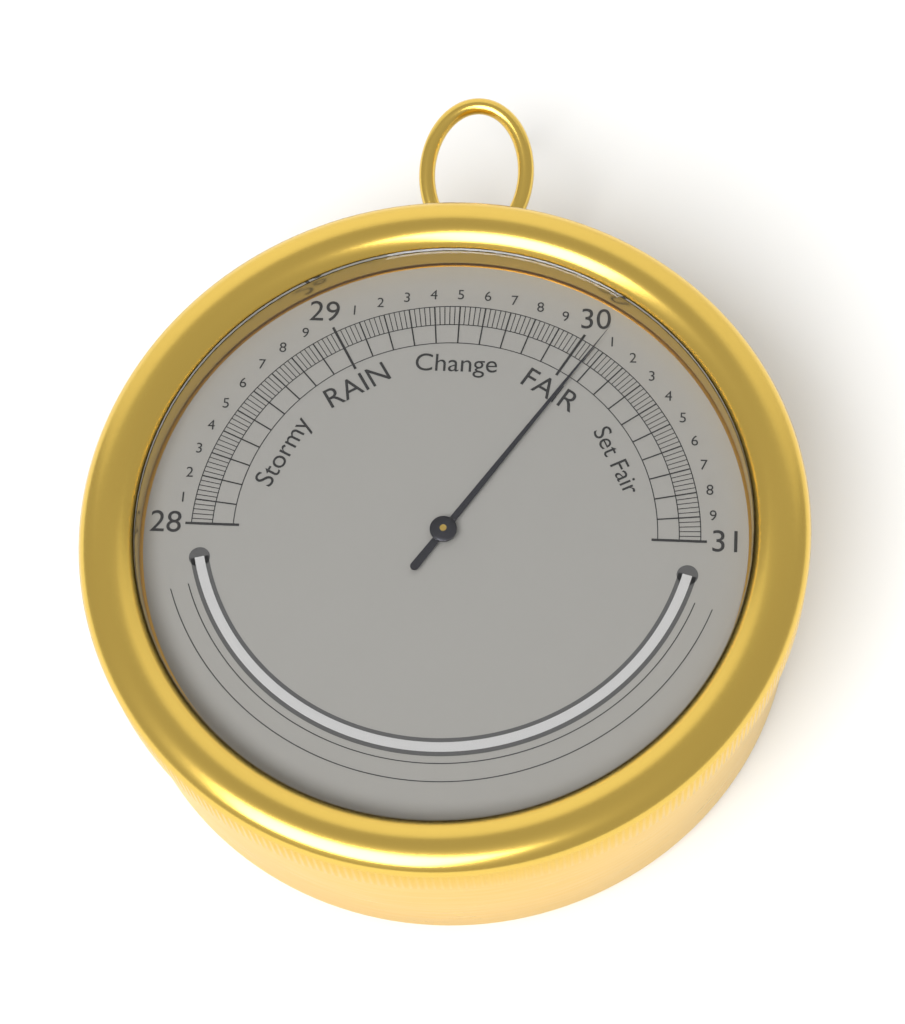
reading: 30.06 inHg
